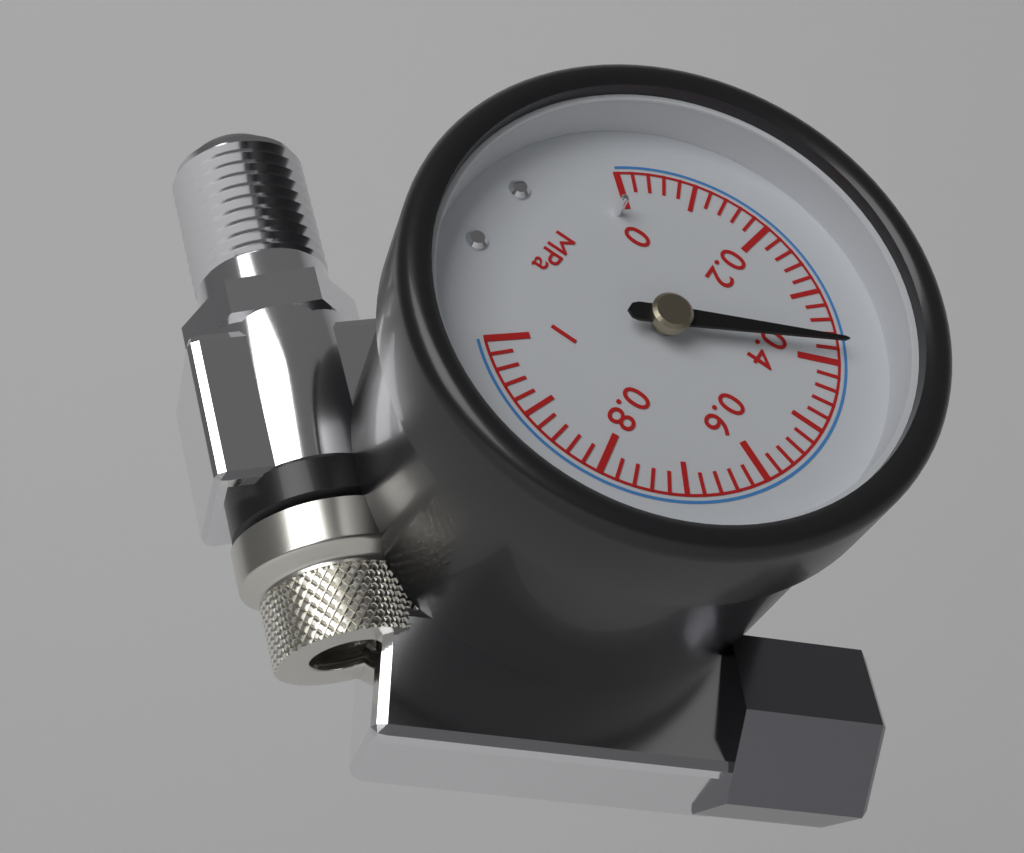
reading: 0.38 MPa
